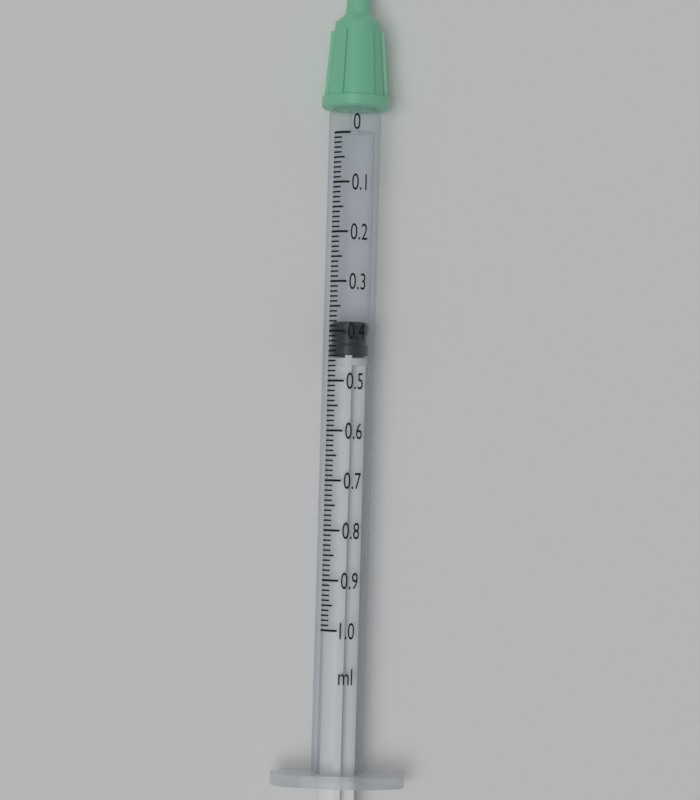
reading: 0.38 ml
